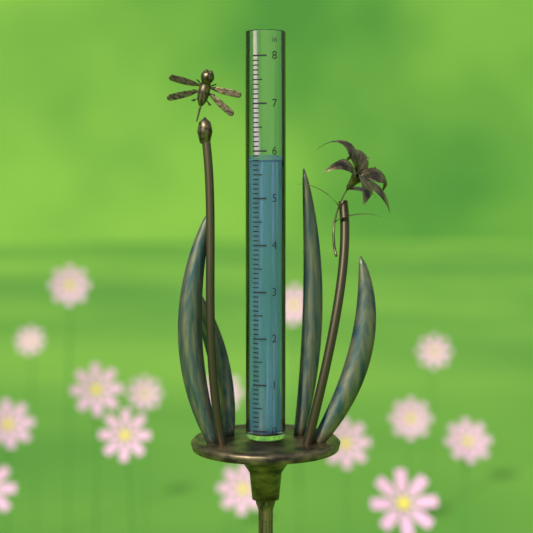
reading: 5.8 in
